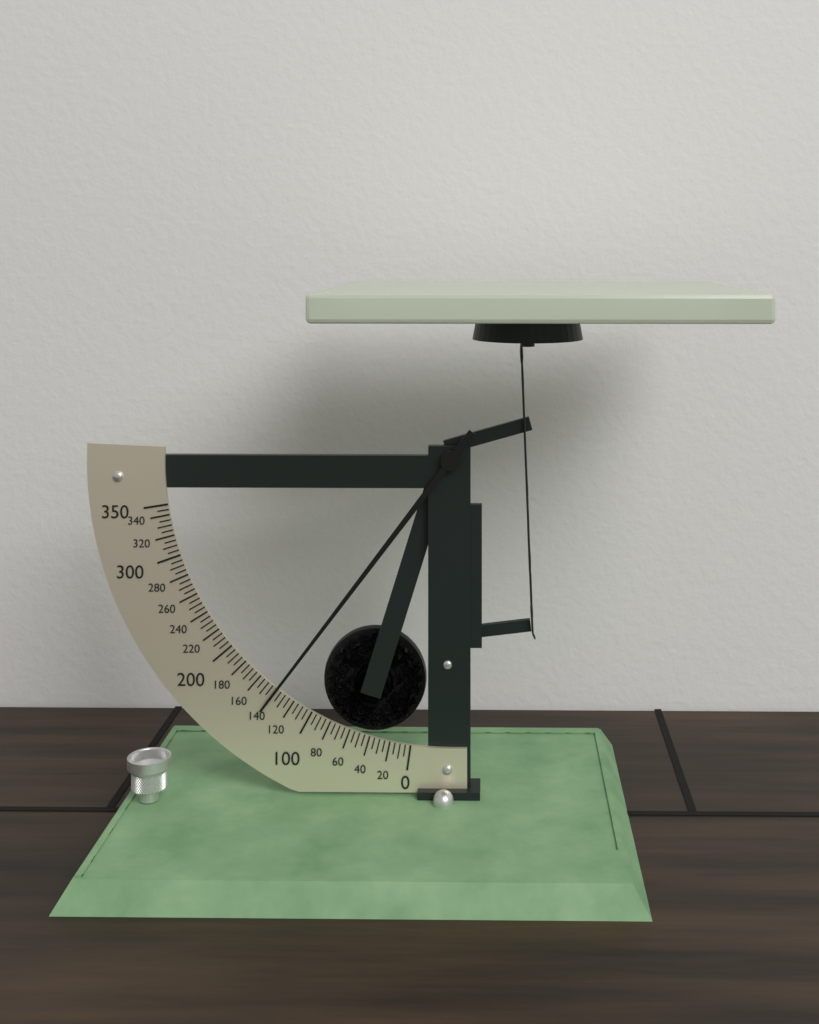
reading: 140 (no unit)
